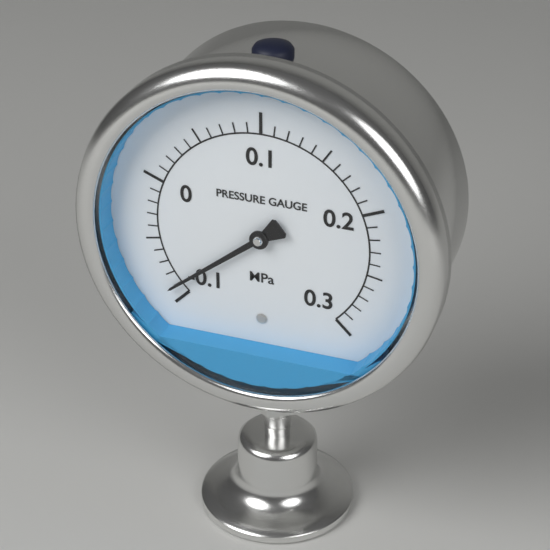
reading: -0.09 MPa
